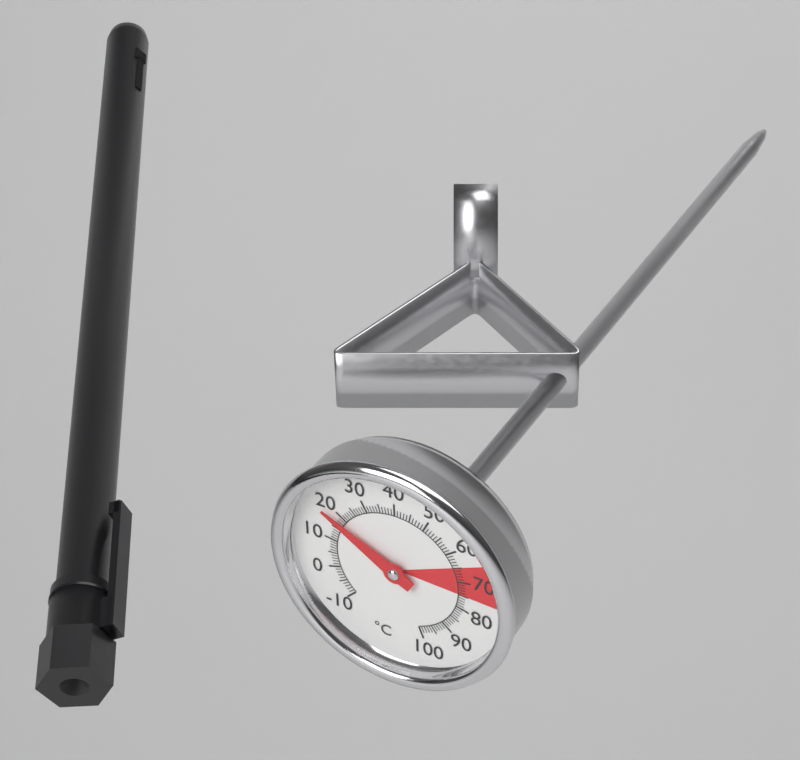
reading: 18 °C
